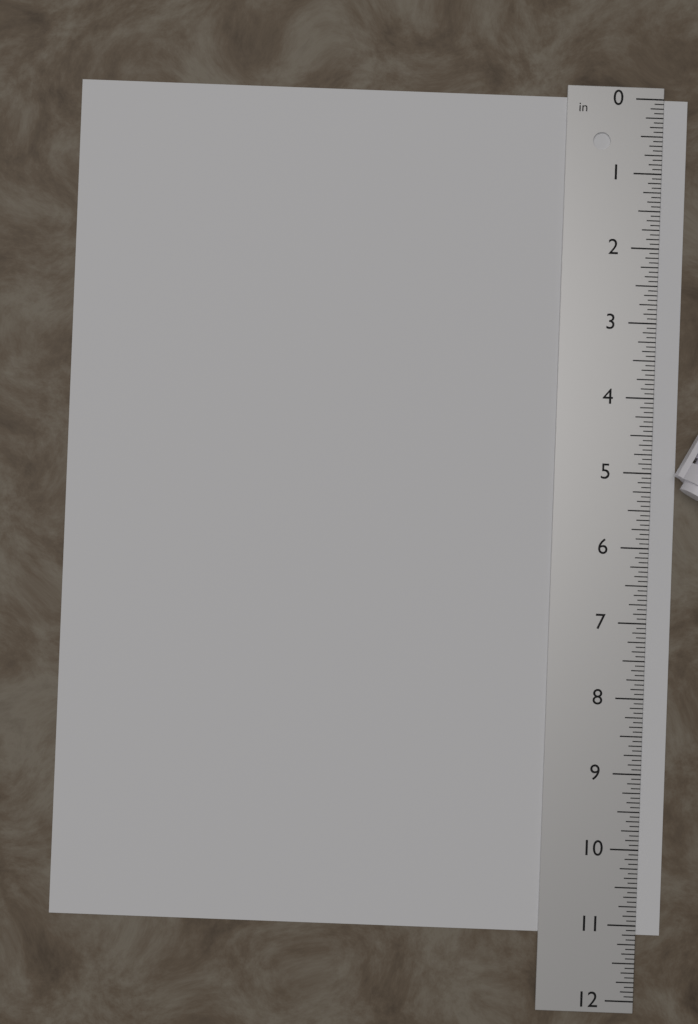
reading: 11.1250 in
